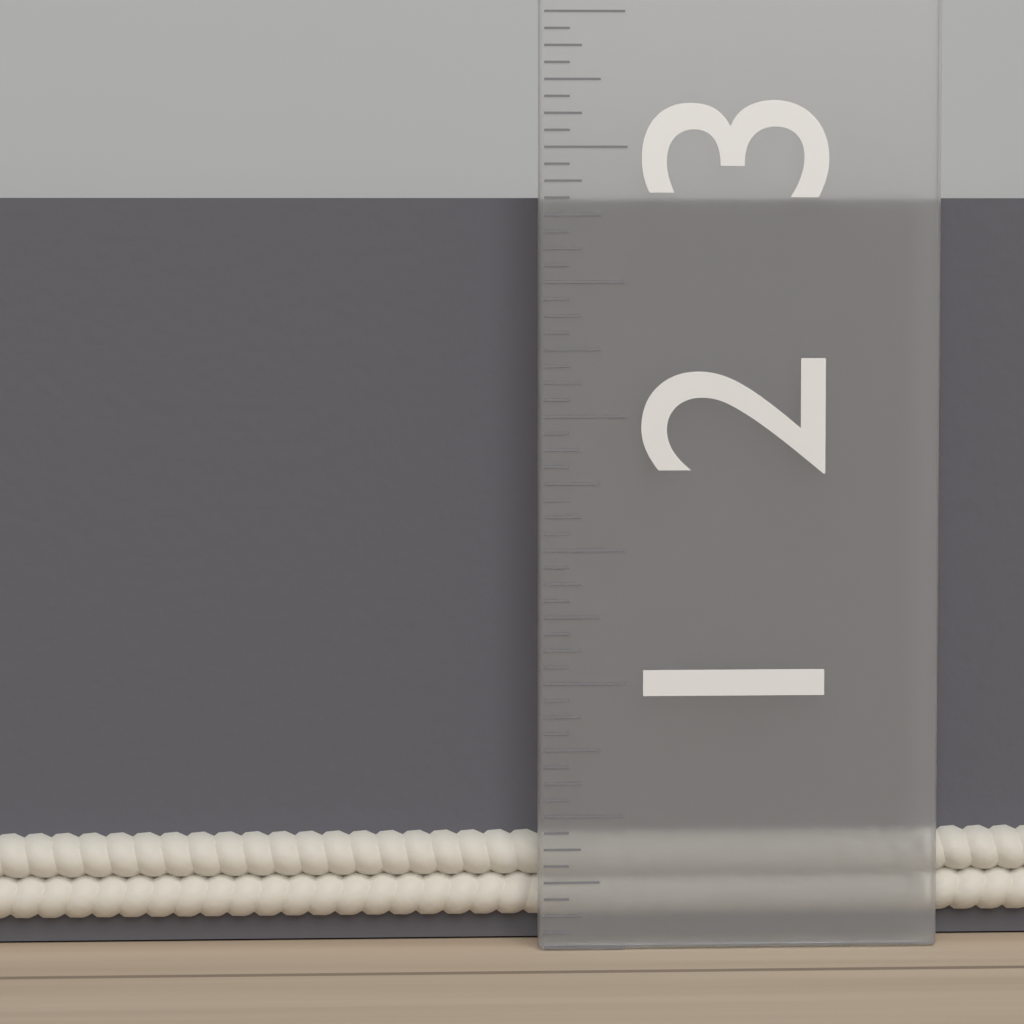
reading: 2.8125 in
